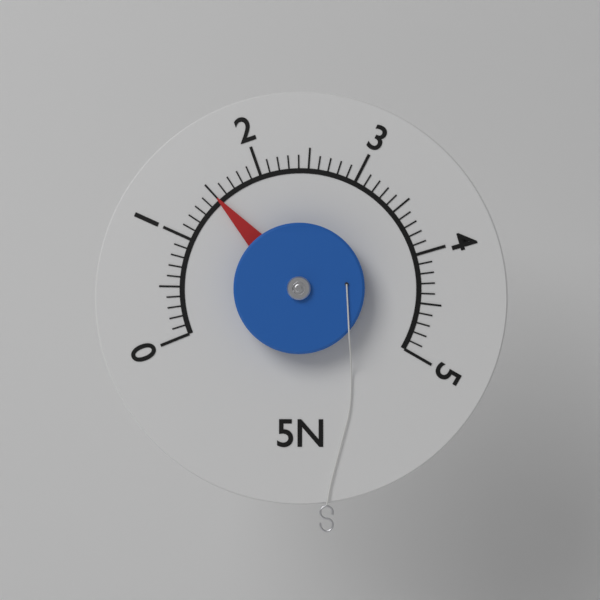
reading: 1.5 N
